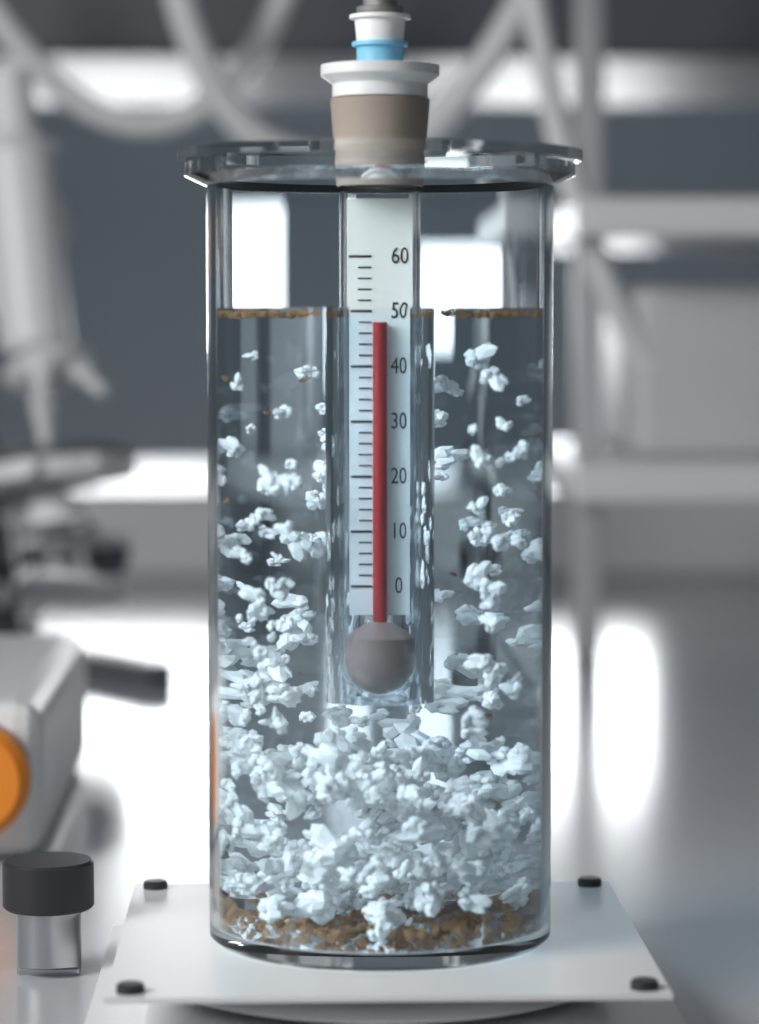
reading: 48 (no unit)
